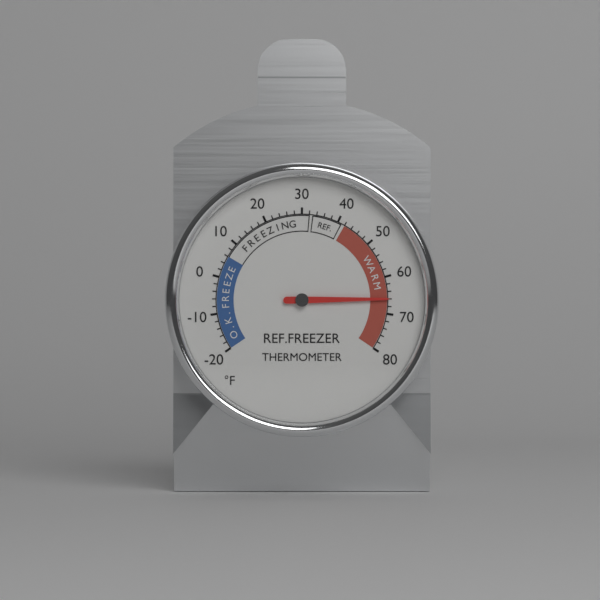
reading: 66 °F
